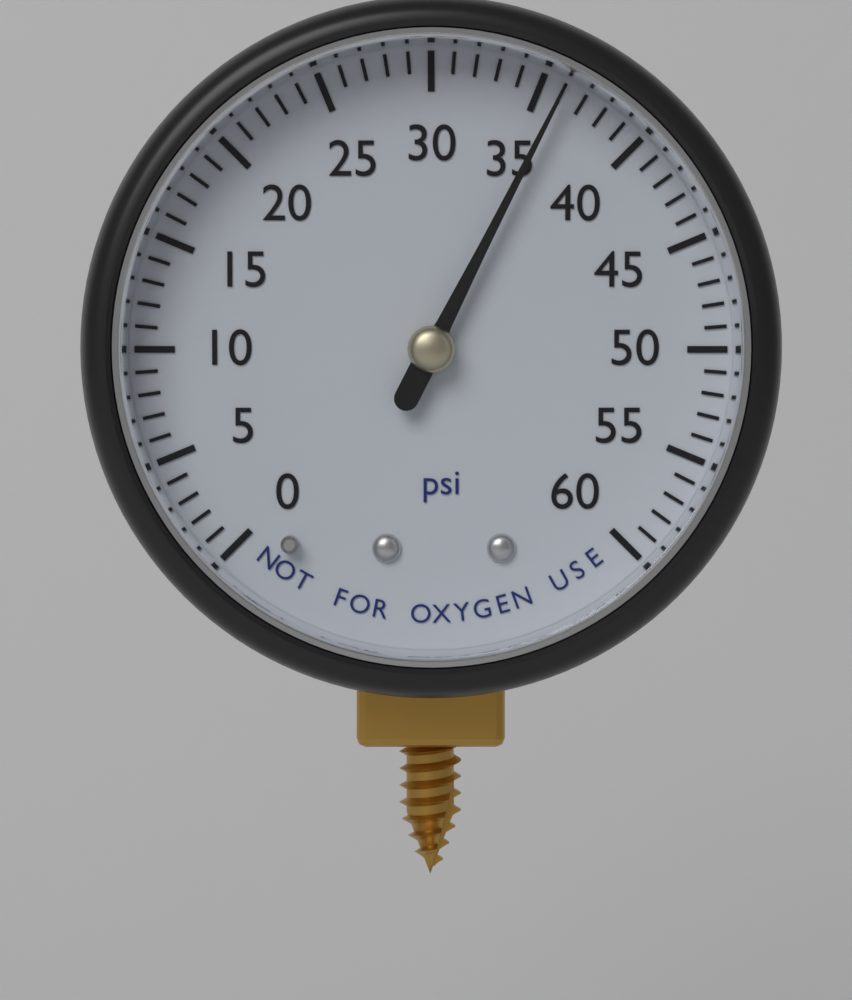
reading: 36 psi
